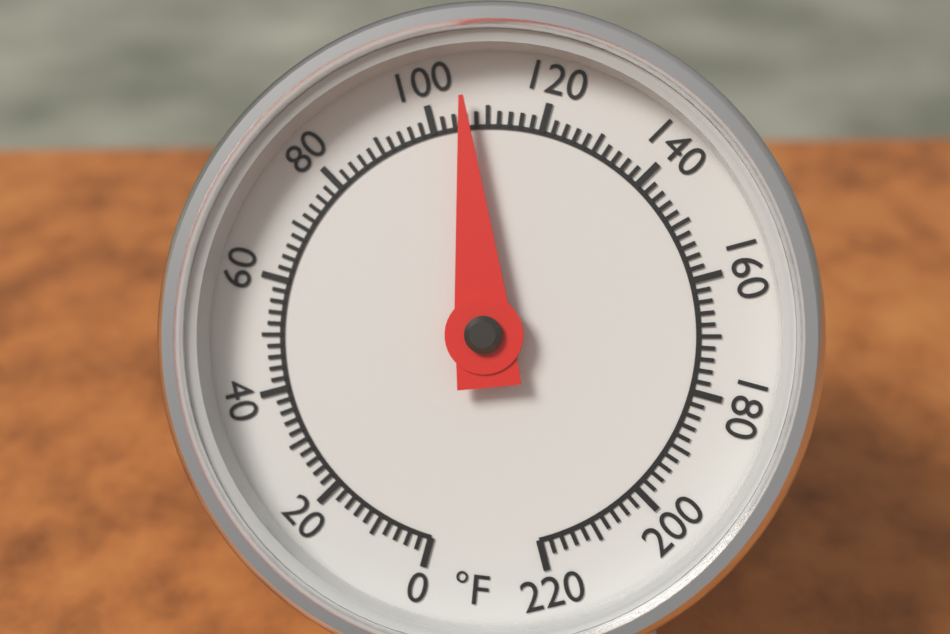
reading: 106 °F
